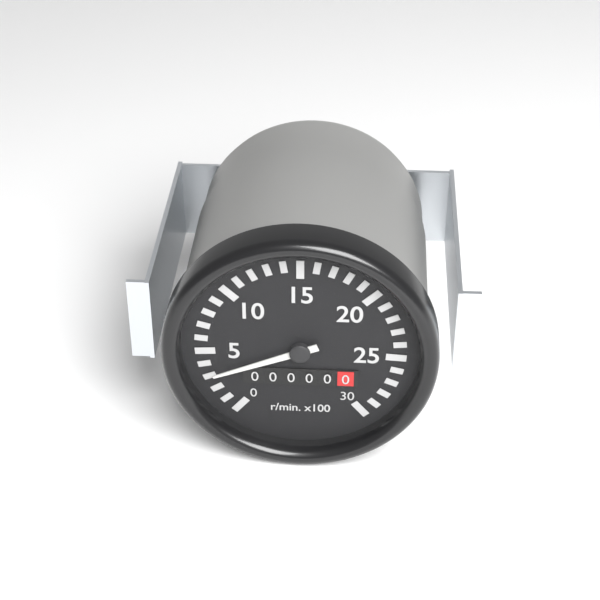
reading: 300 r/min
